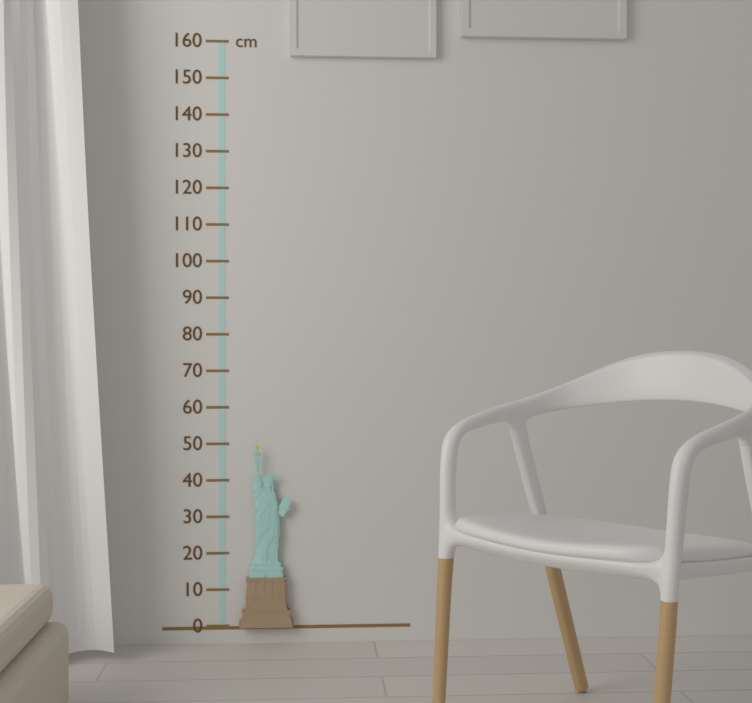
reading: 50 cm
